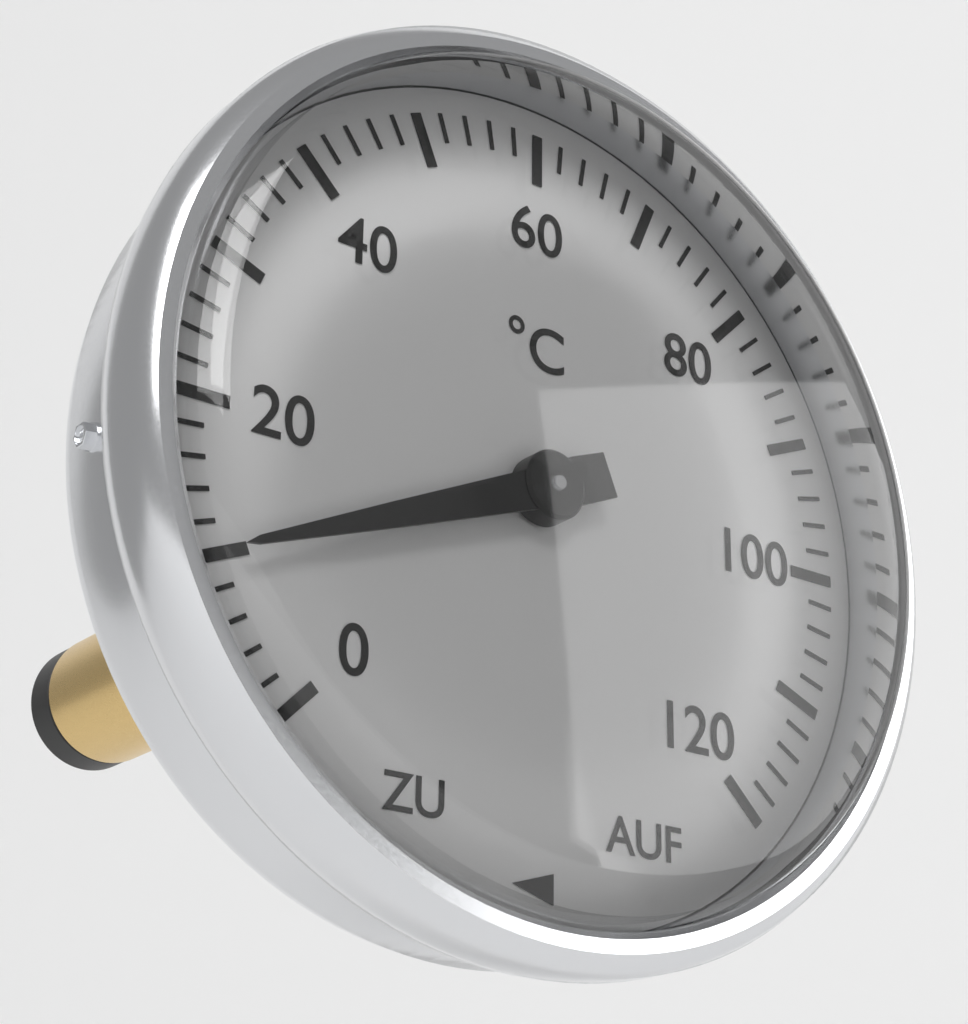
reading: 10 °C
